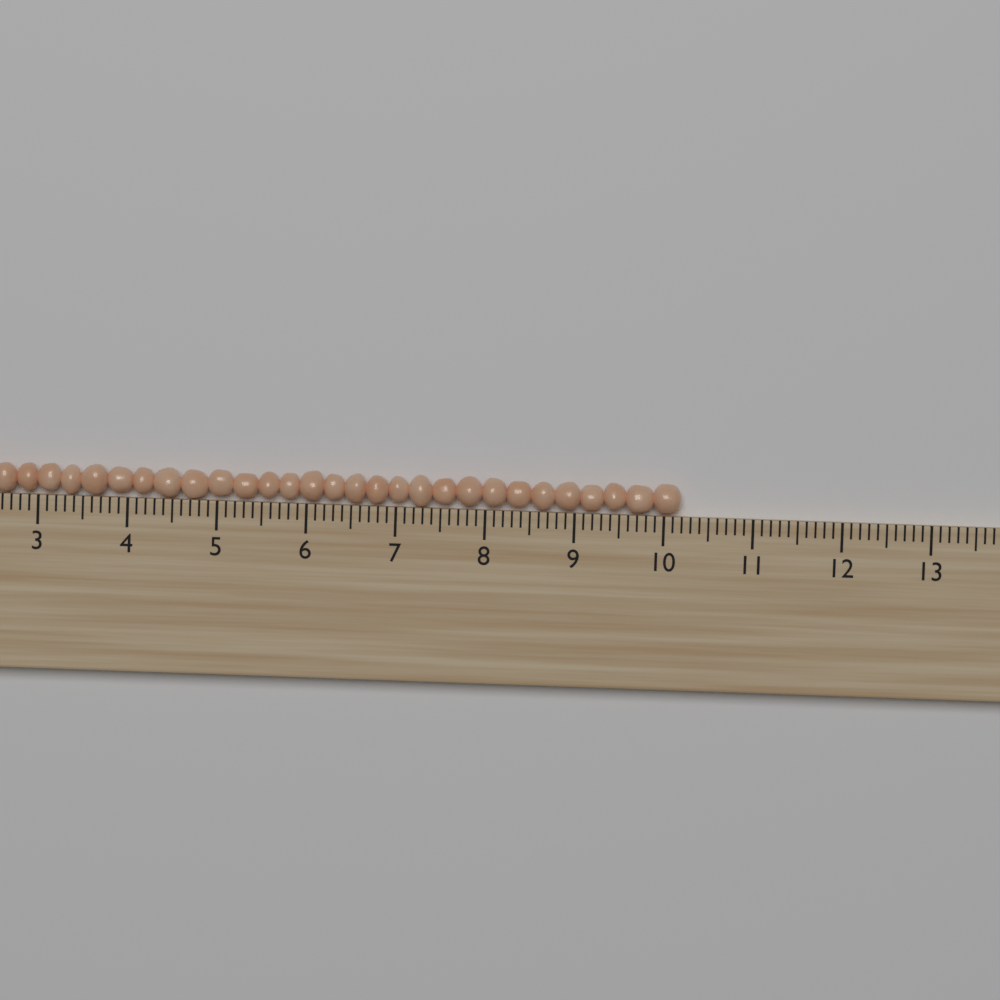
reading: 10.2 (no unit)
